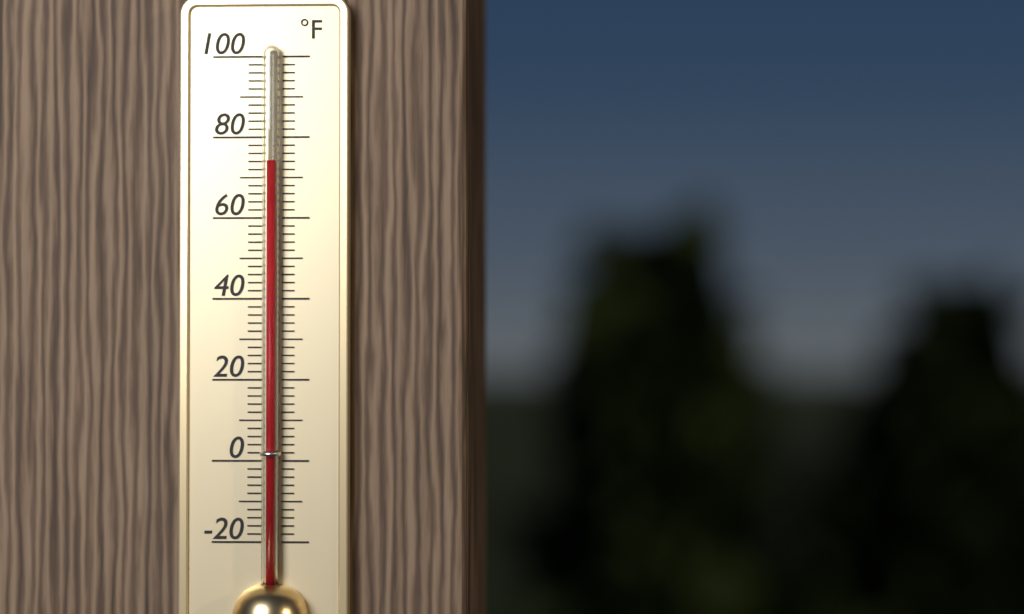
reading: 74 °F
